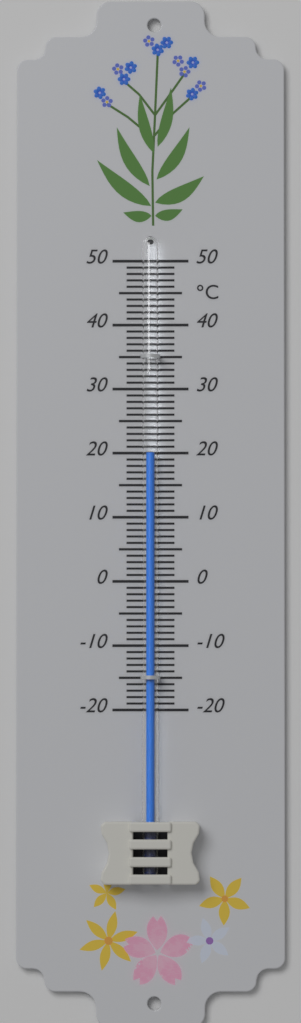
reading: 20 °C
